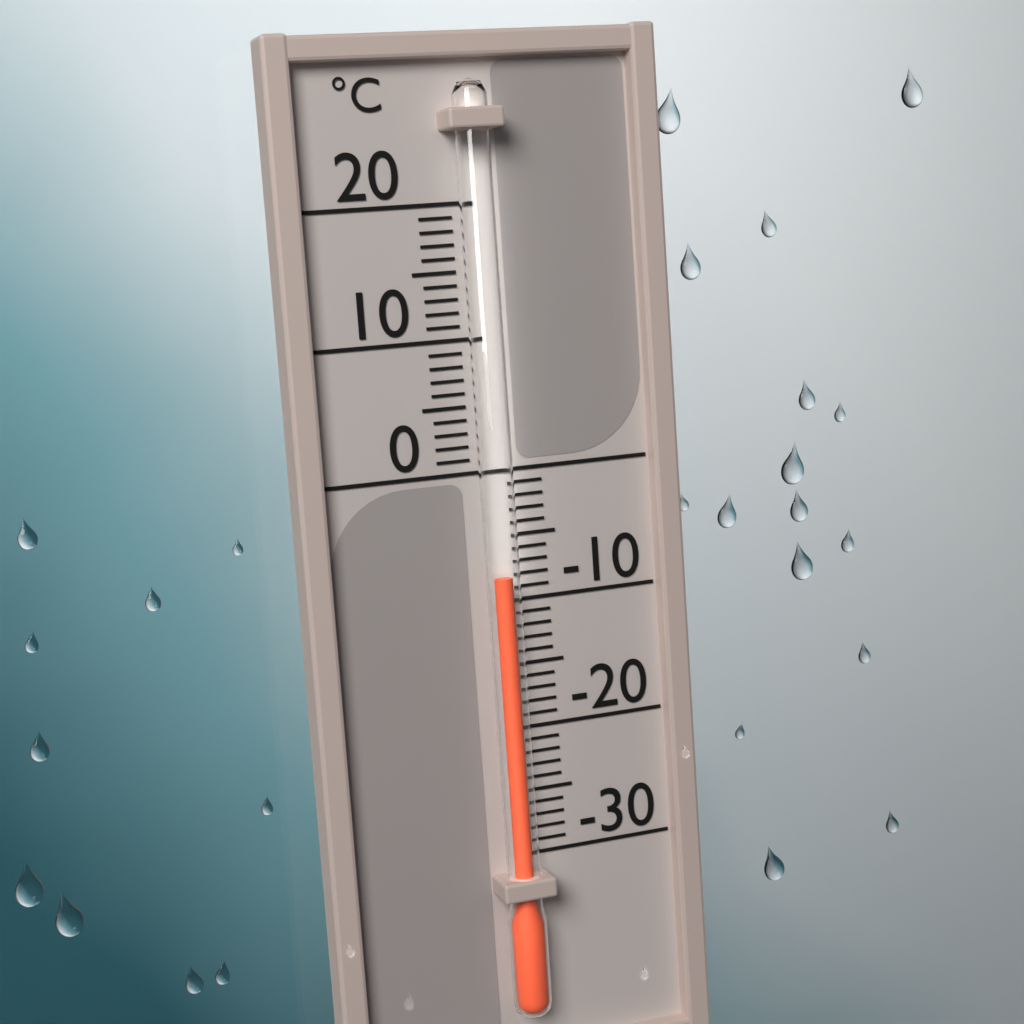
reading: -8 °C
